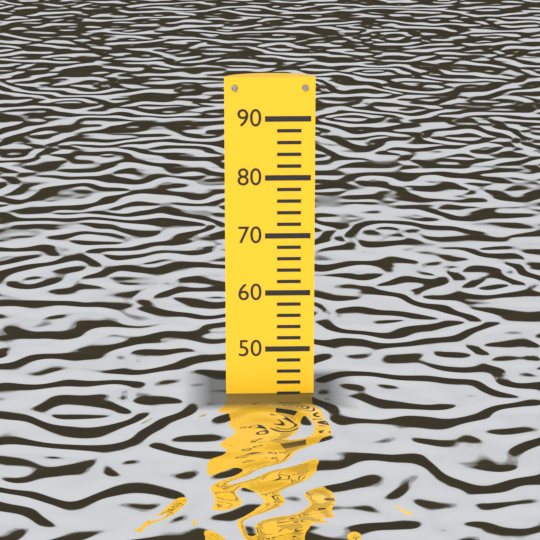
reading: 42 (no unit)
